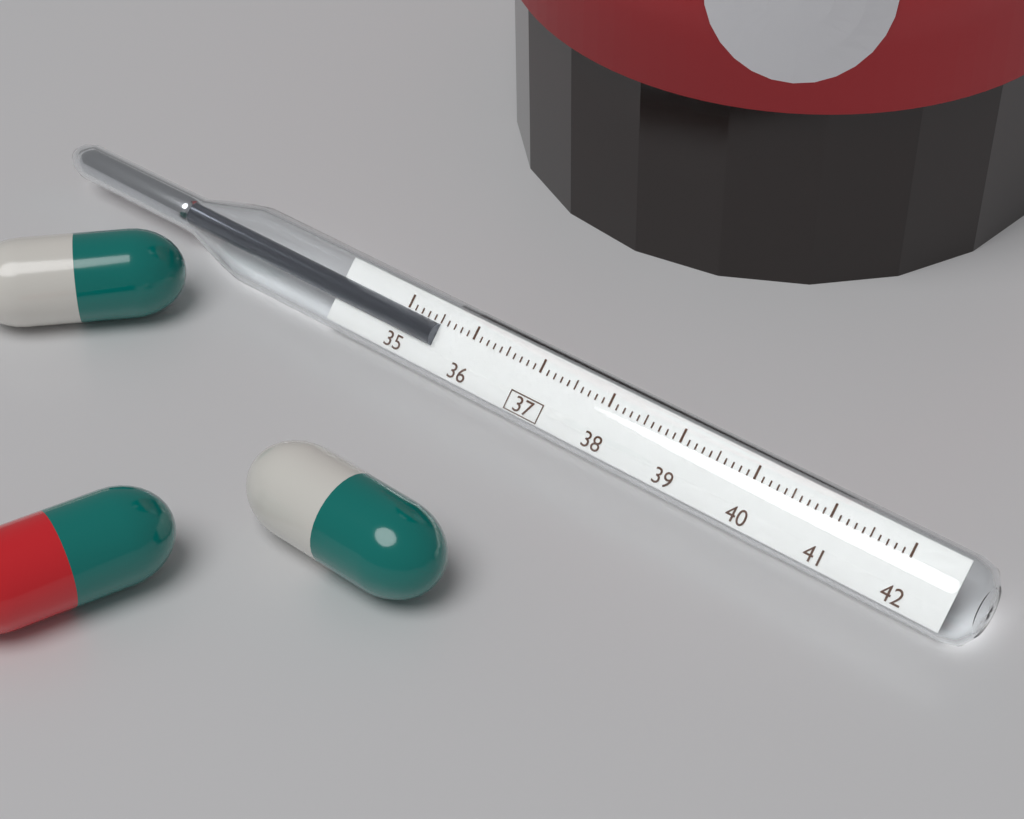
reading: 35.5 (no unit)
